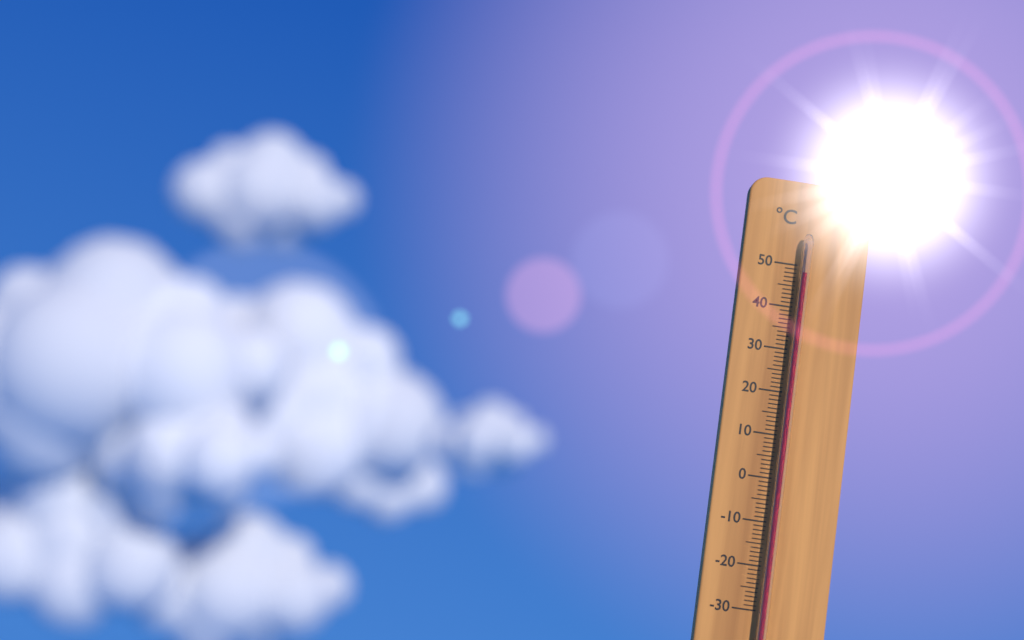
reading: 48 °C
